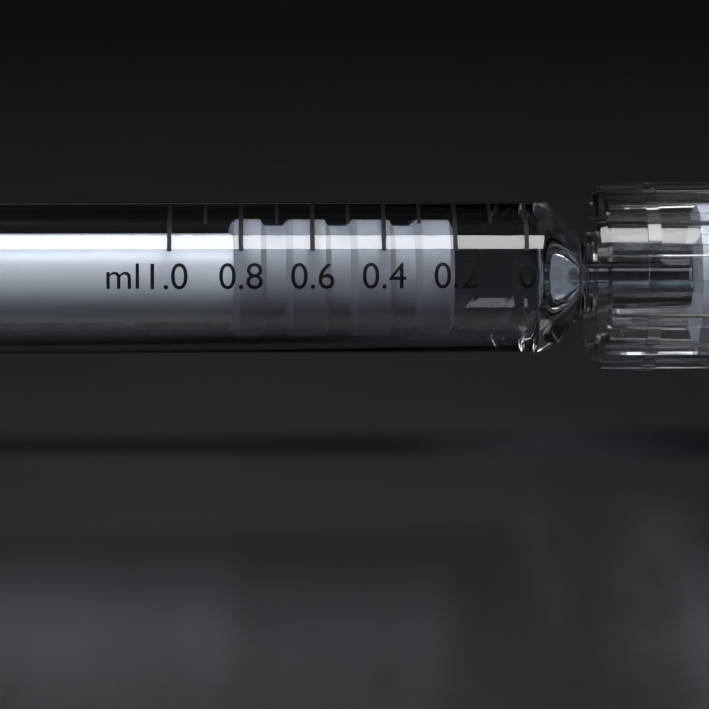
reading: 0.2 ml
